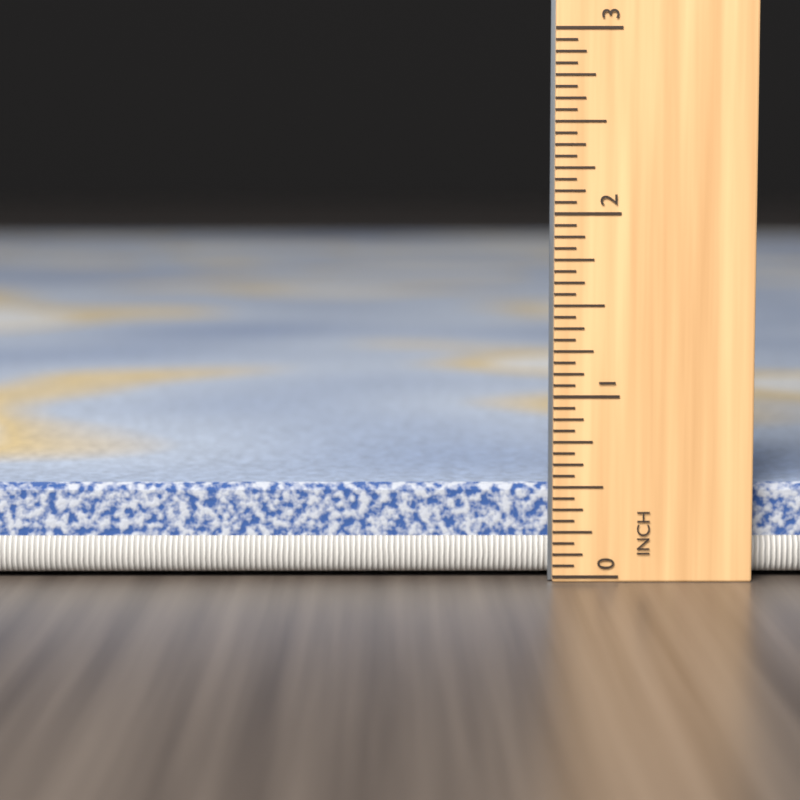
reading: 0.5000 in
